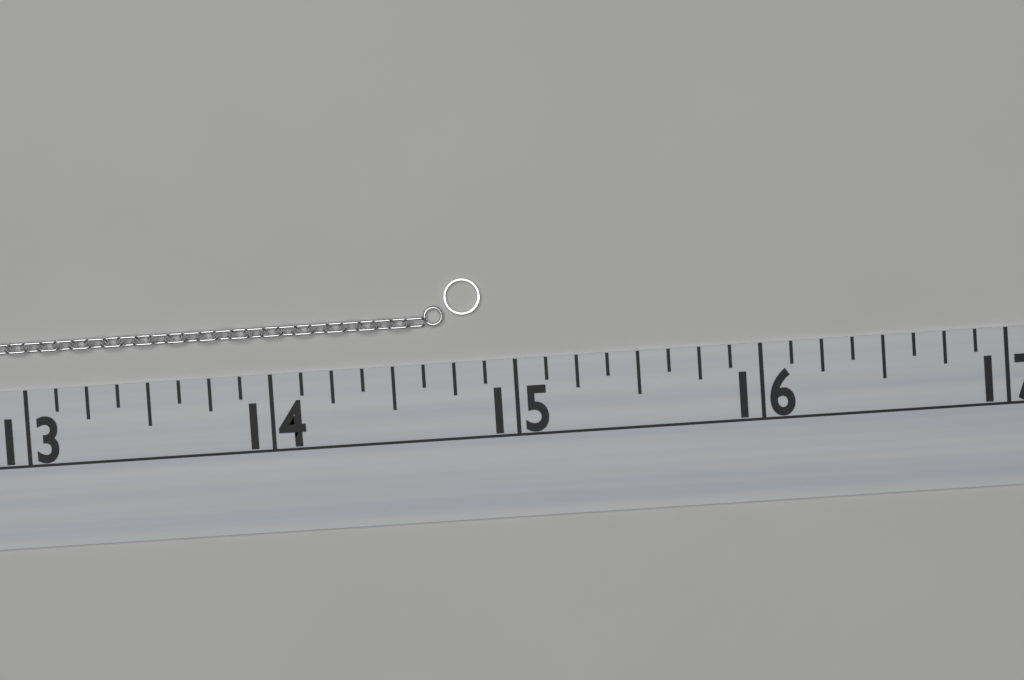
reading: 14.875 (no unit)
